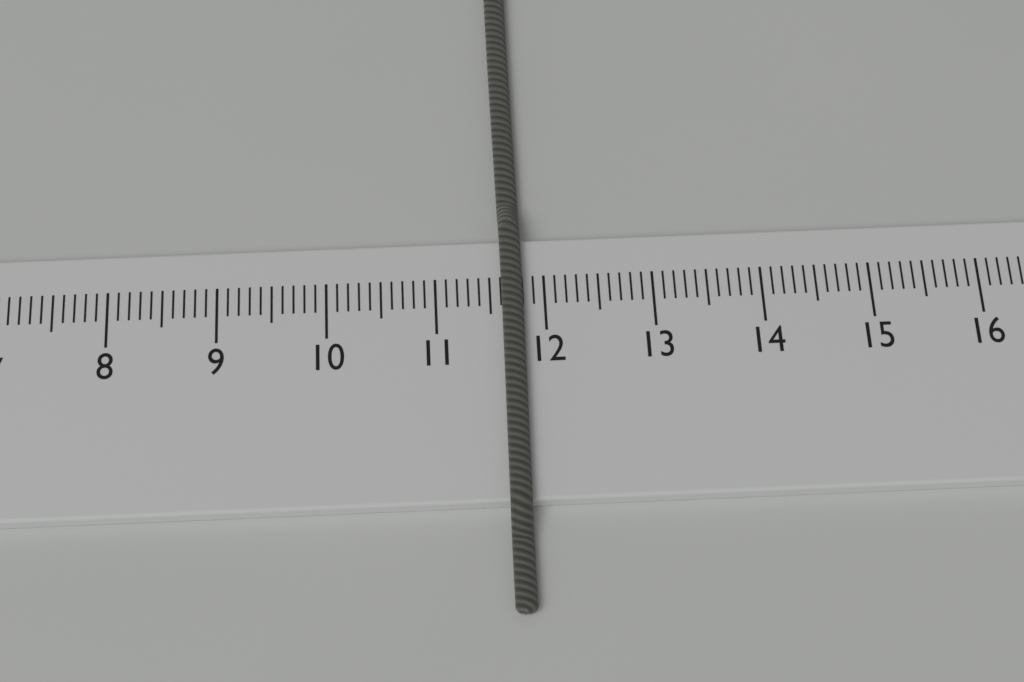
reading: 11.8 cm
